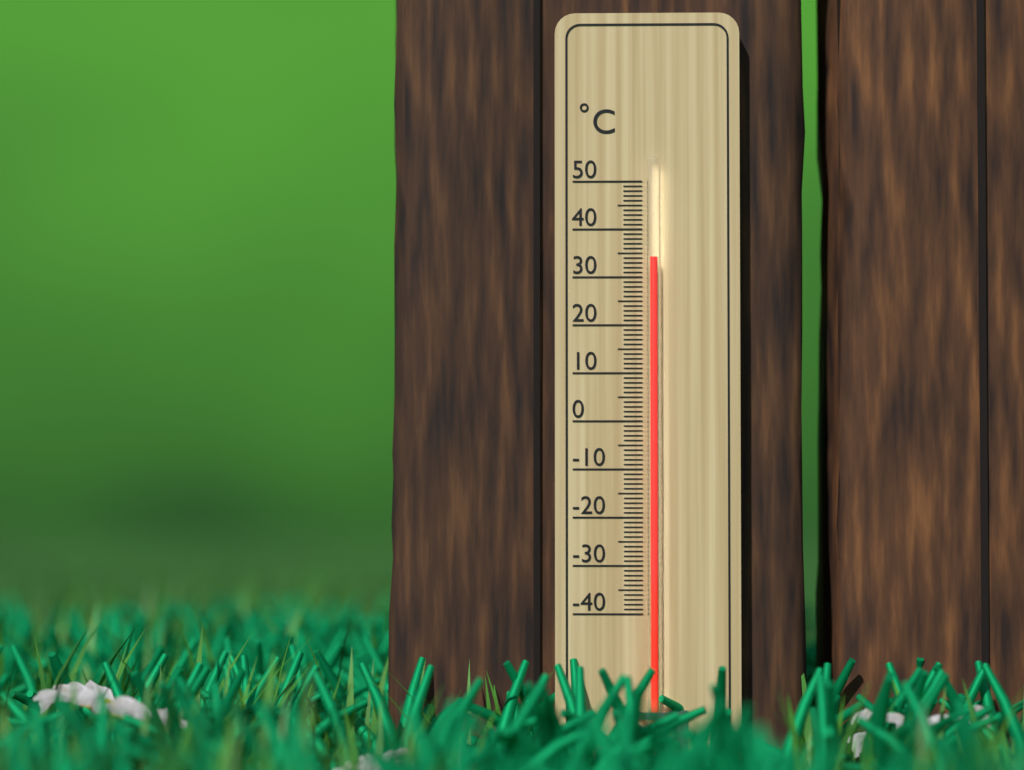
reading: 34 °C
